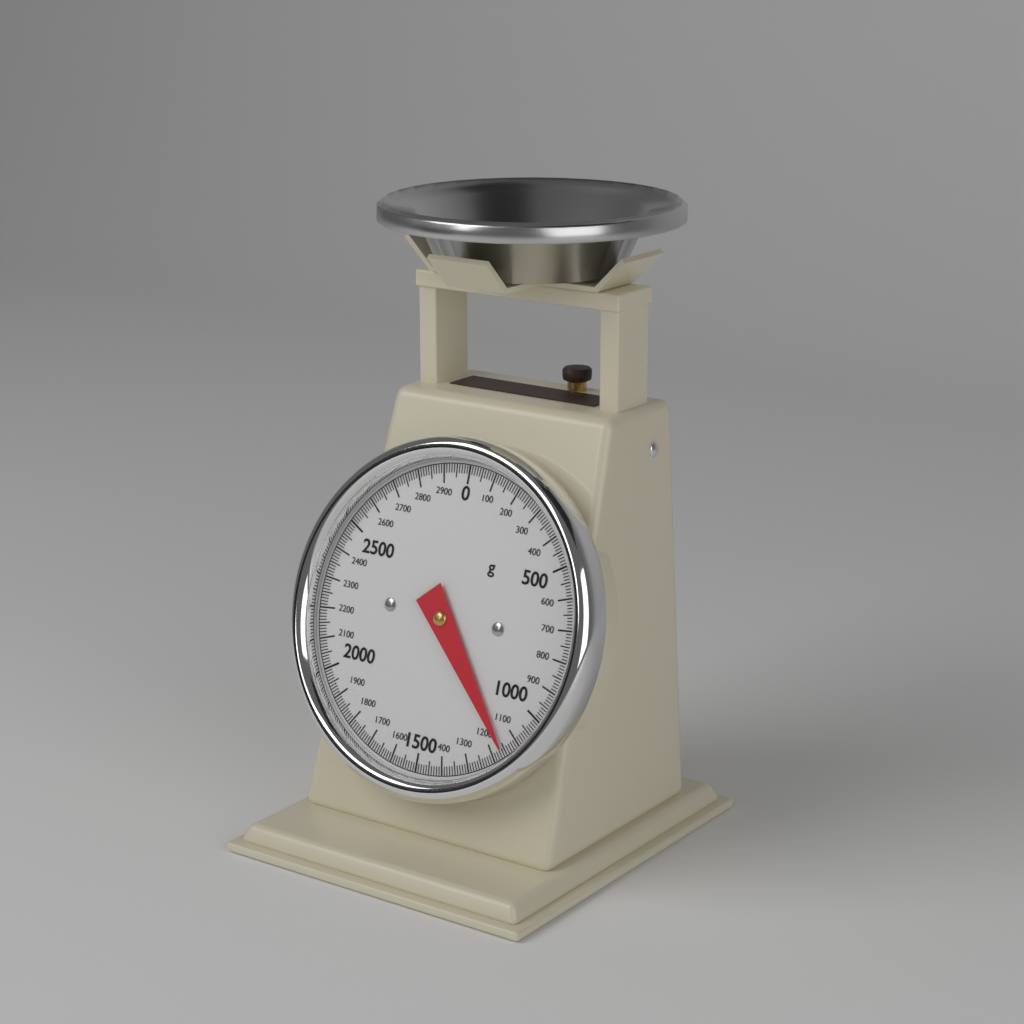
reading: 1160 g
